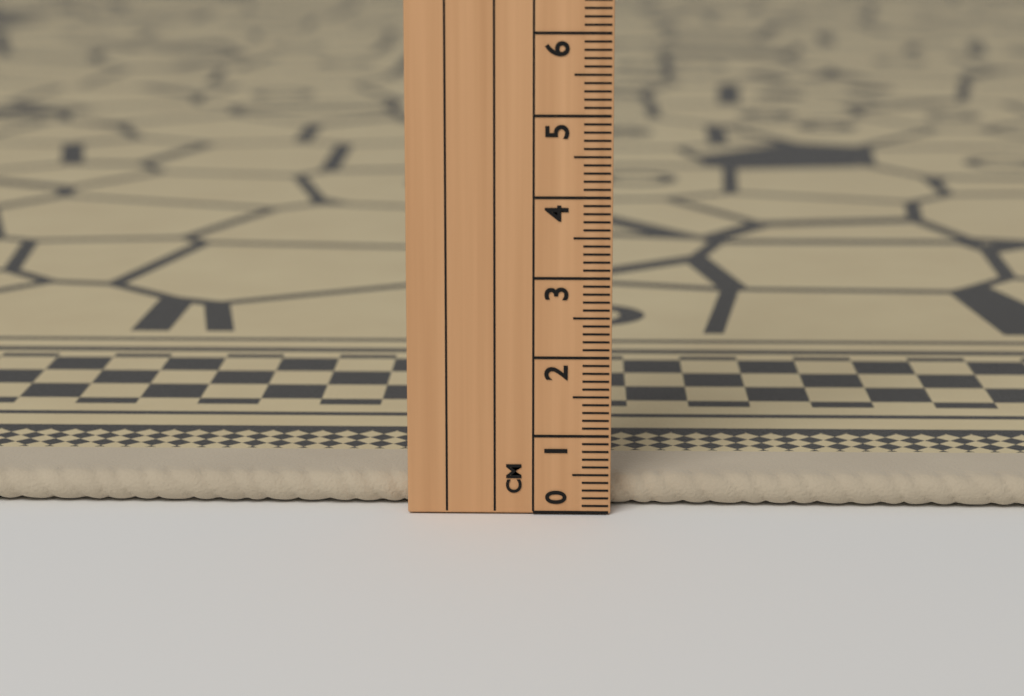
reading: 0.4 cm
